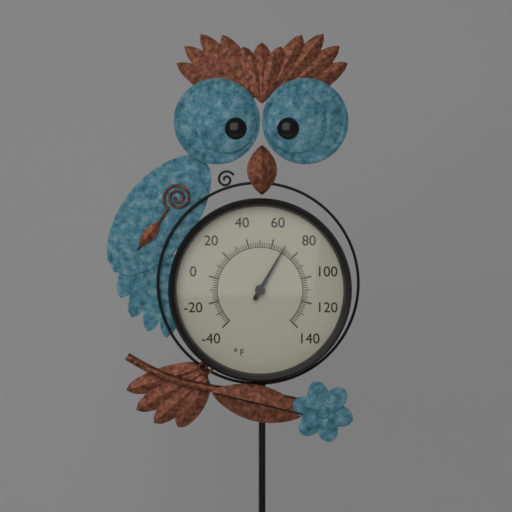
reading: 70 °F
